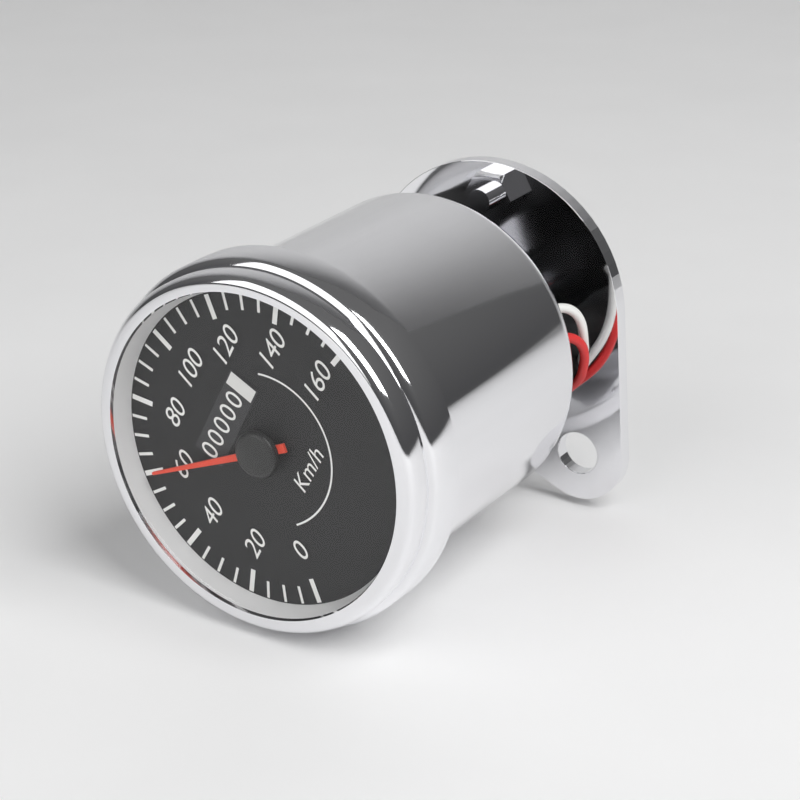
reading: 60 km/h
